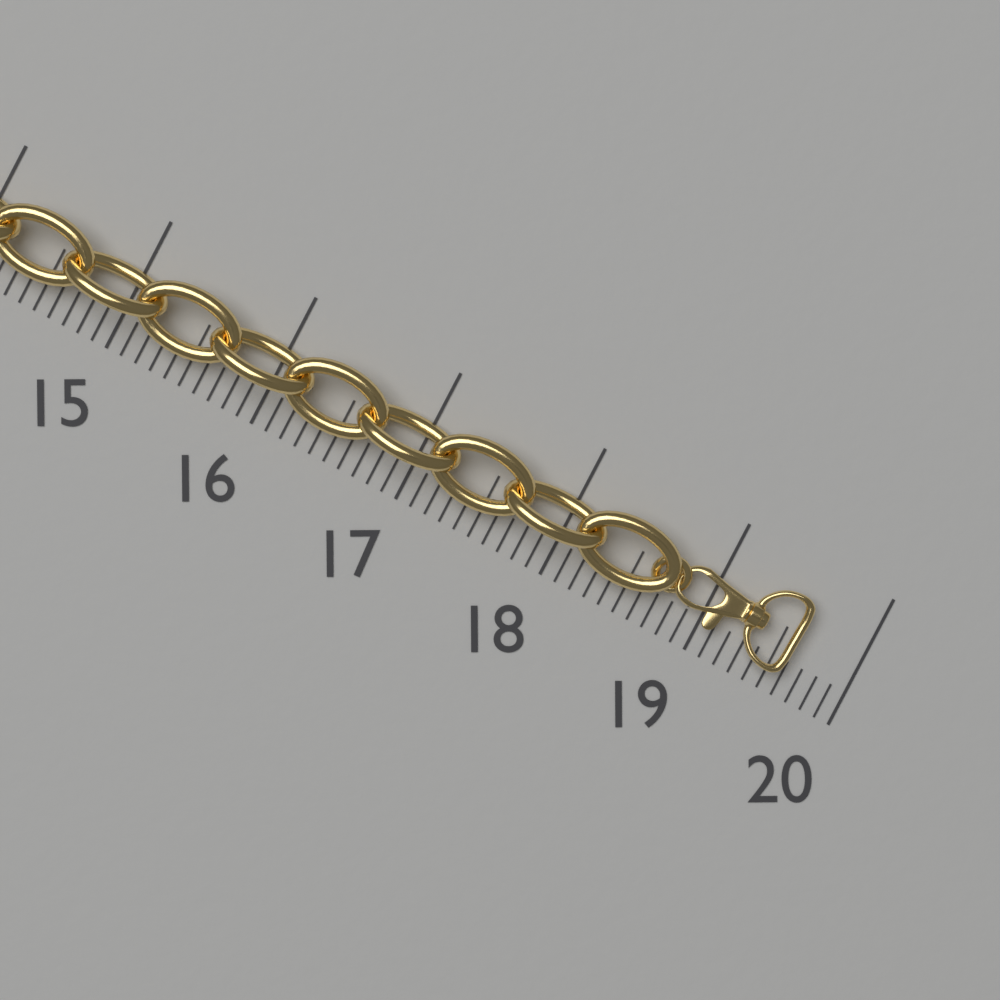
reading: 19.6 (no unit)
